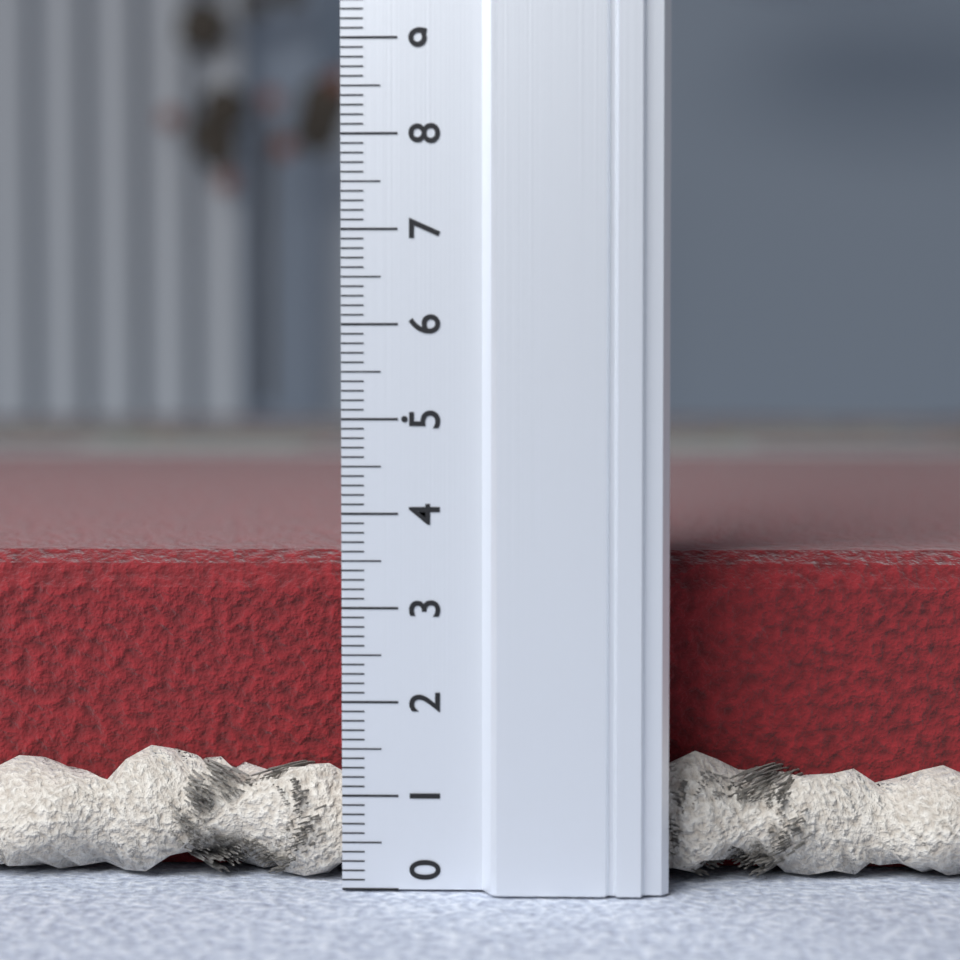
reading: 3.5 (no unit)
